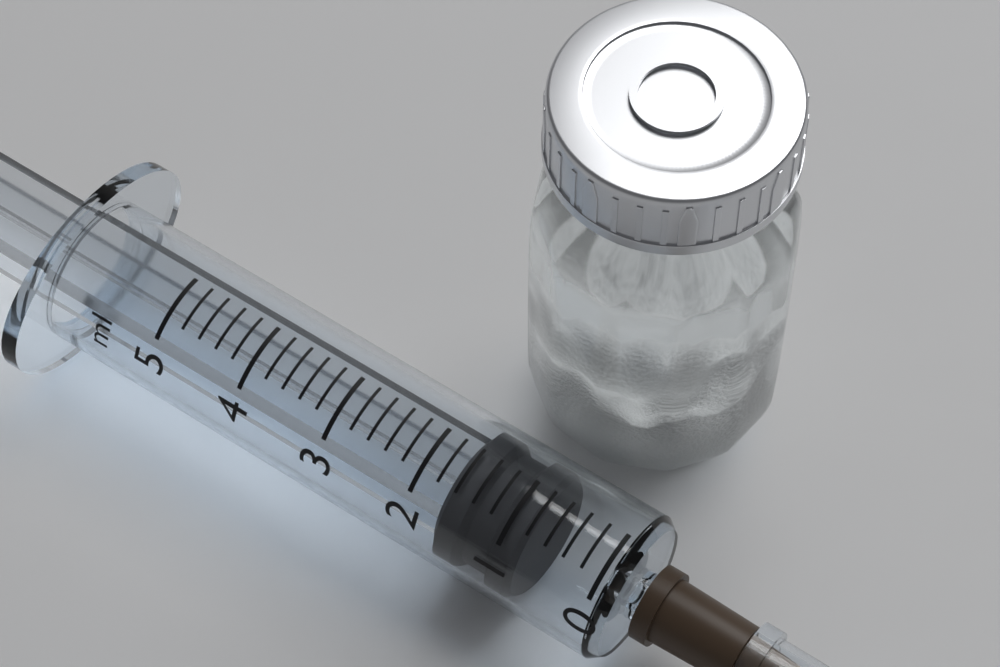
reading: 0.8 ml
